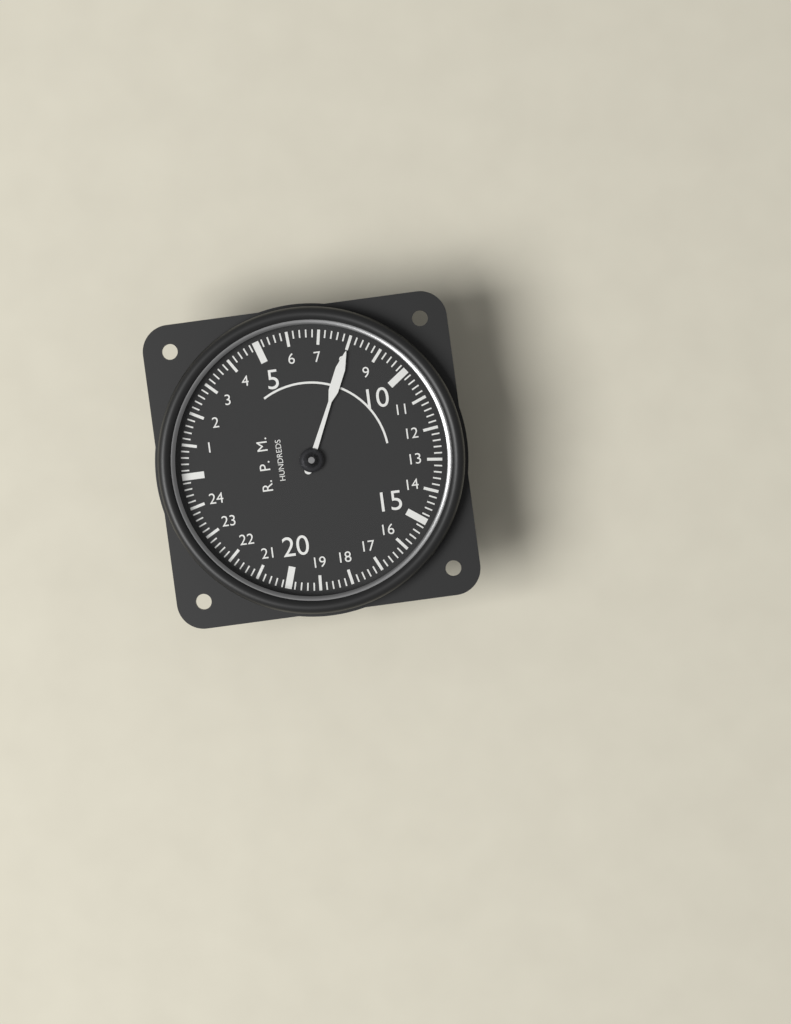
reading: 8.0 RPM x100
